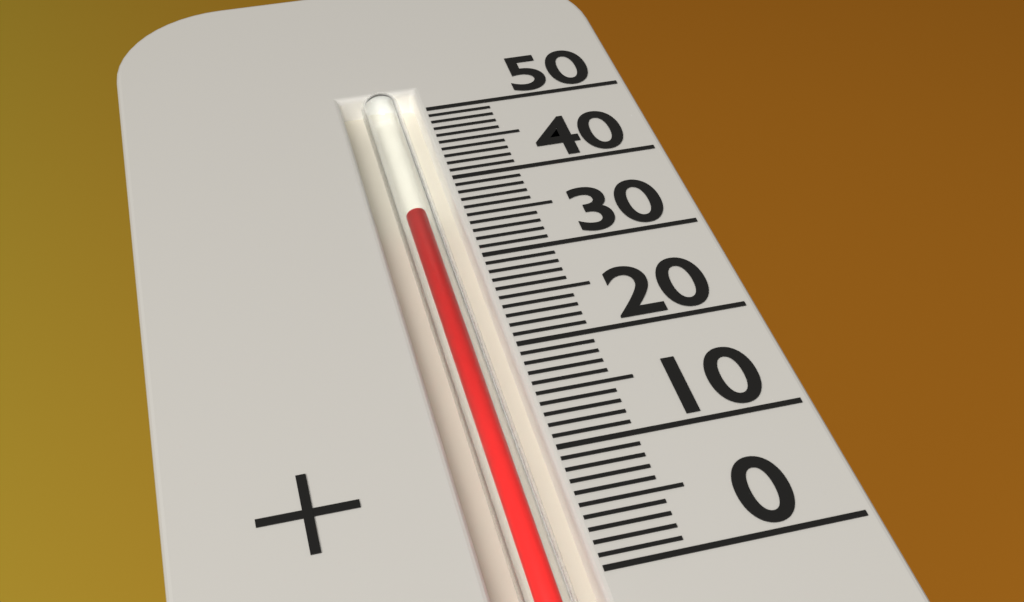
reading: 36 (no unit)
